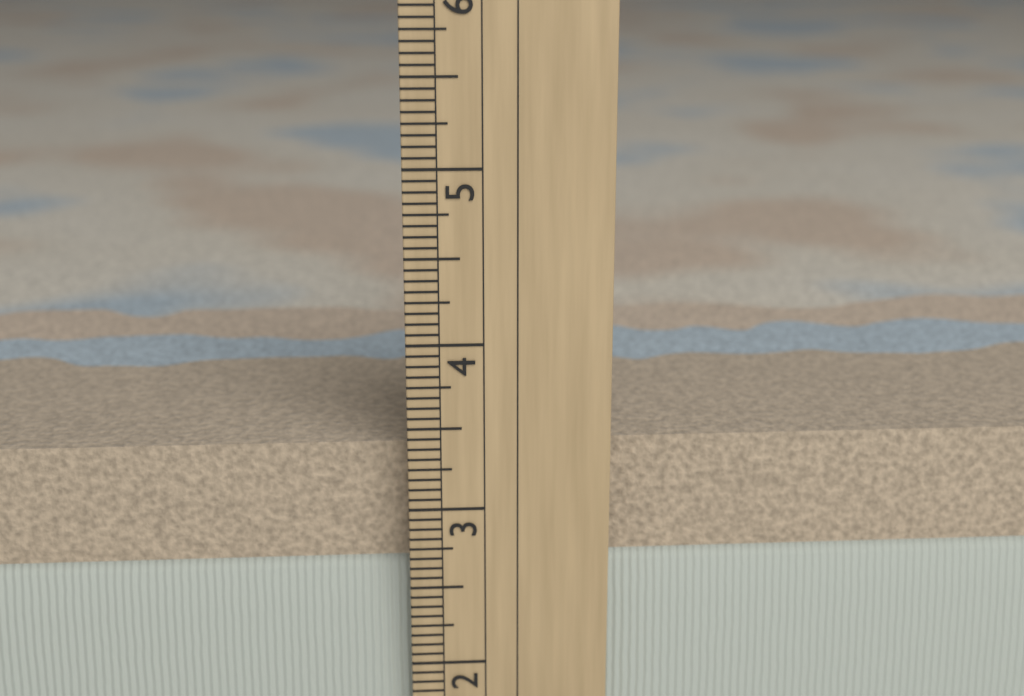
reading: 3.3750 in
